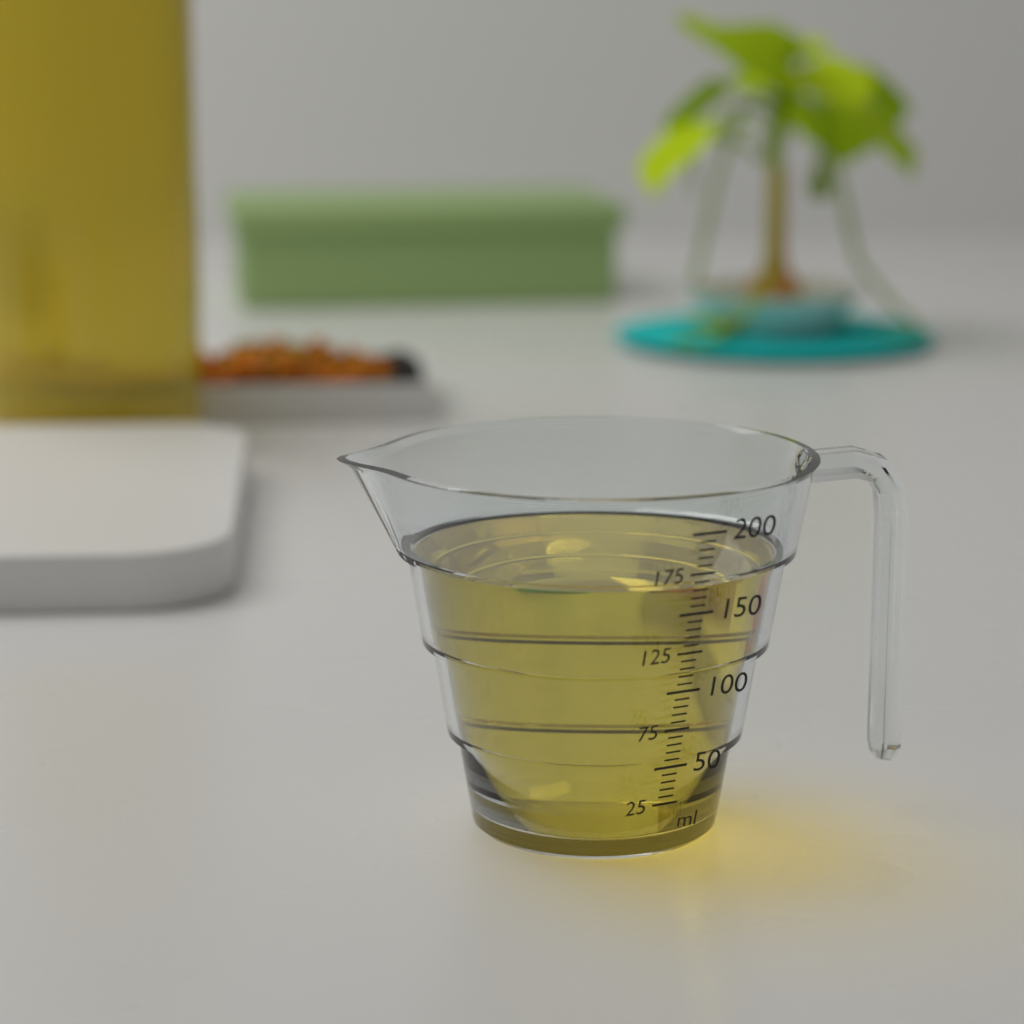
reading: 165 ml
